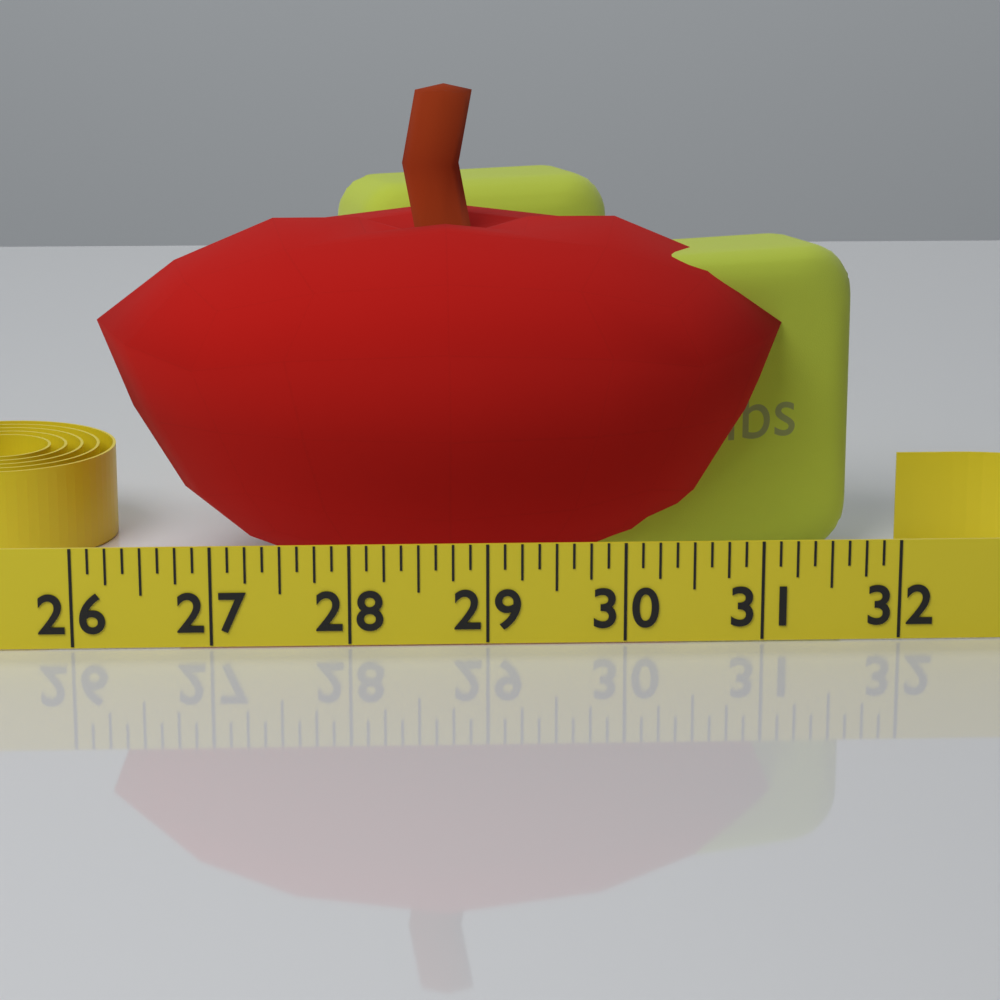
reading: 31.500 (no unit)
